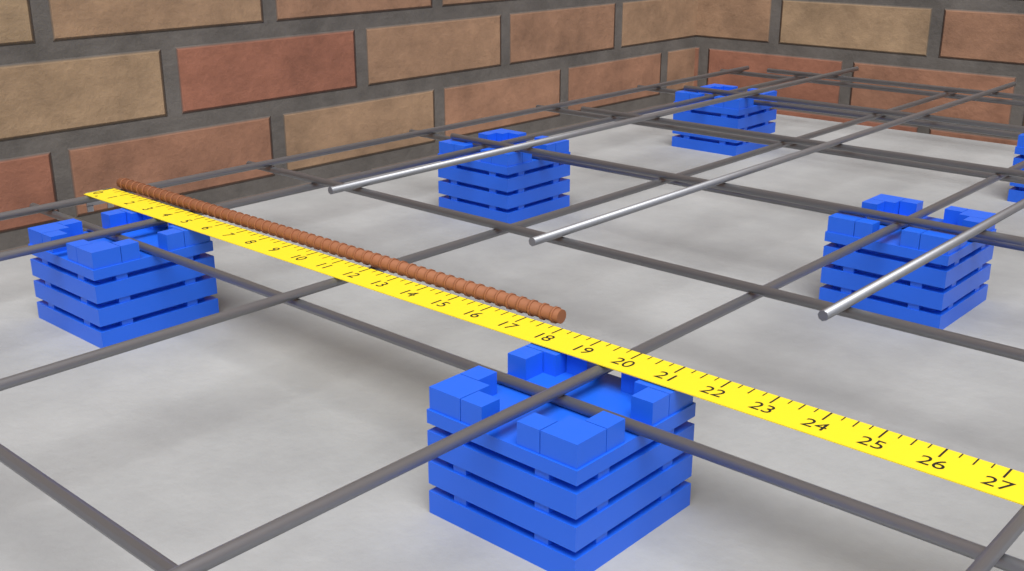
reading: 17.75 in
